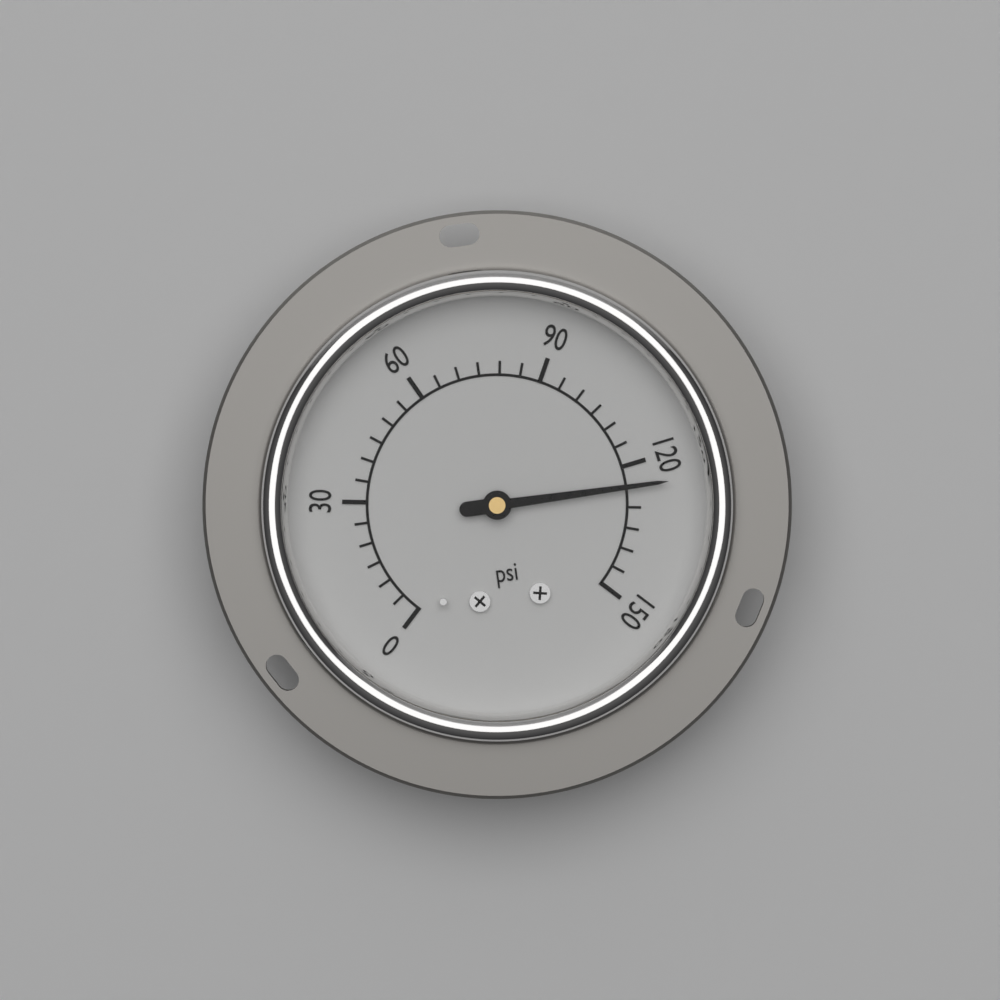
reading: 125 psi
